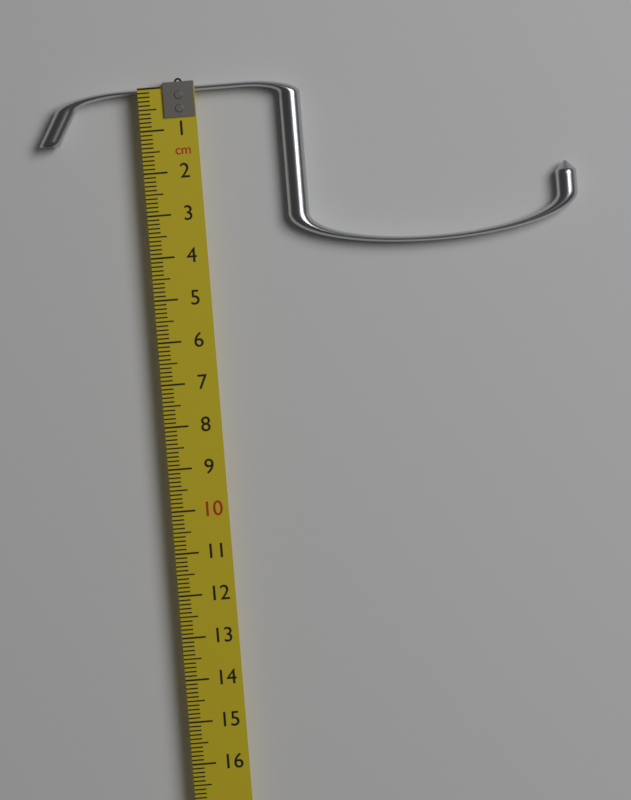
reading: 4.1 cm
